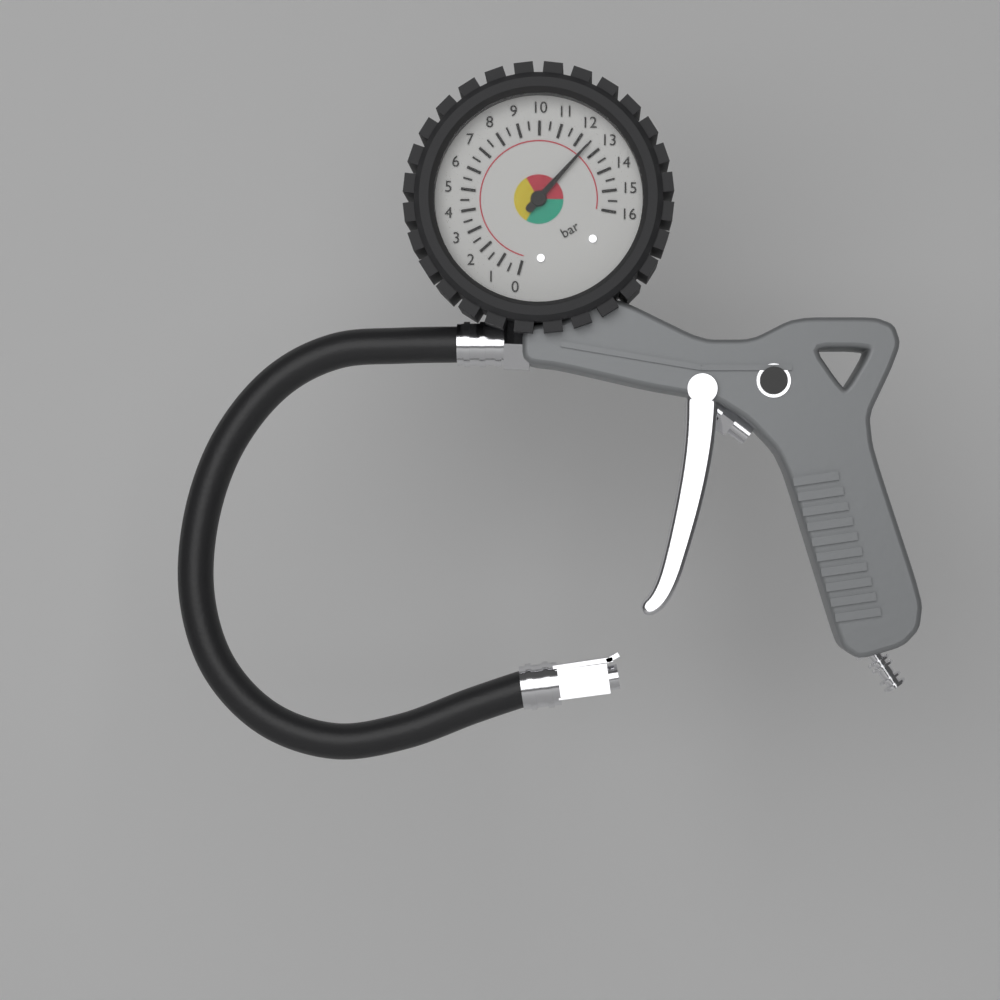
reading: 12.5 bar
